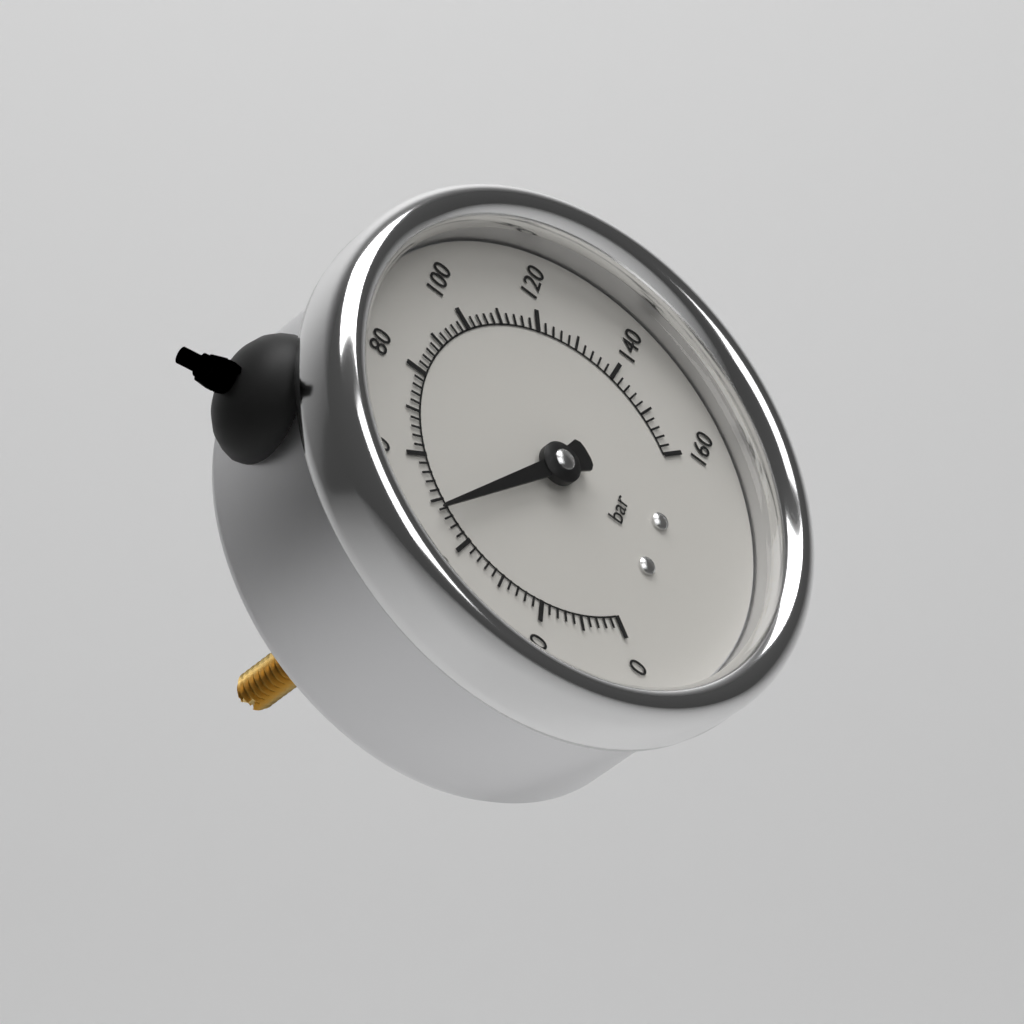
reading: 48 bar
